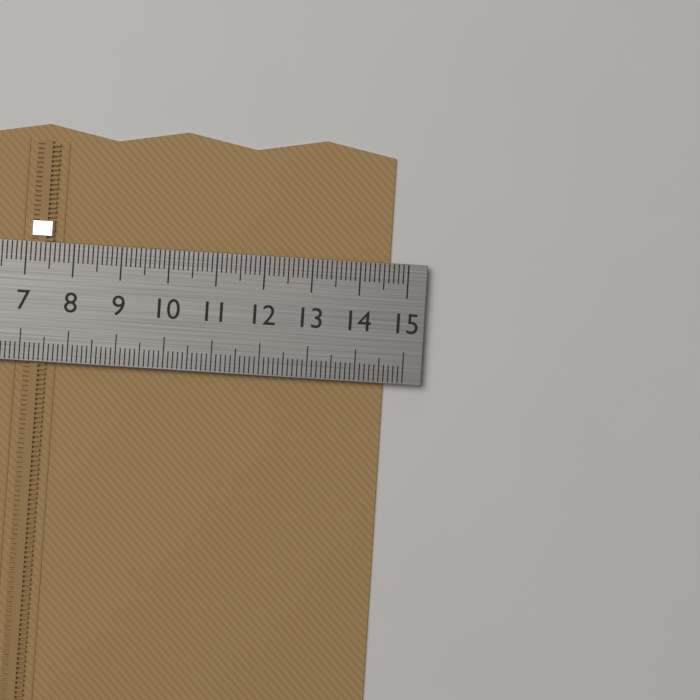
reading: 14.6 cm
